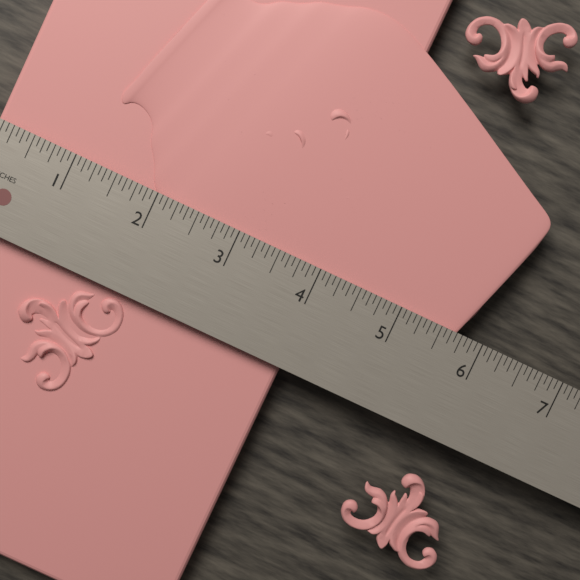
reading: 4.0625 in
